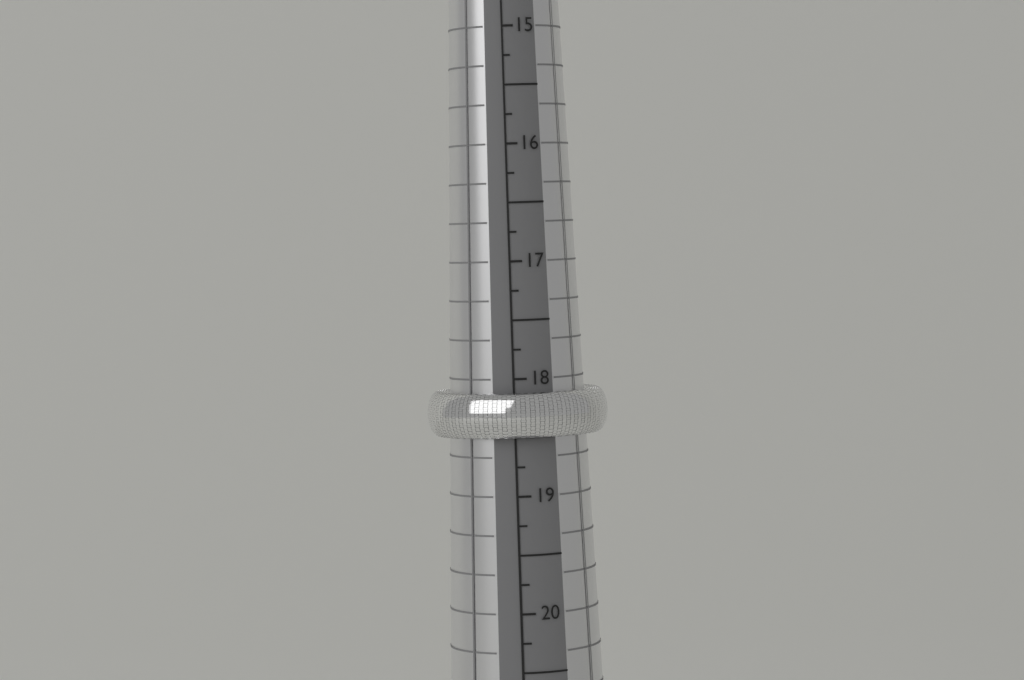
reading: 18.50 mm
